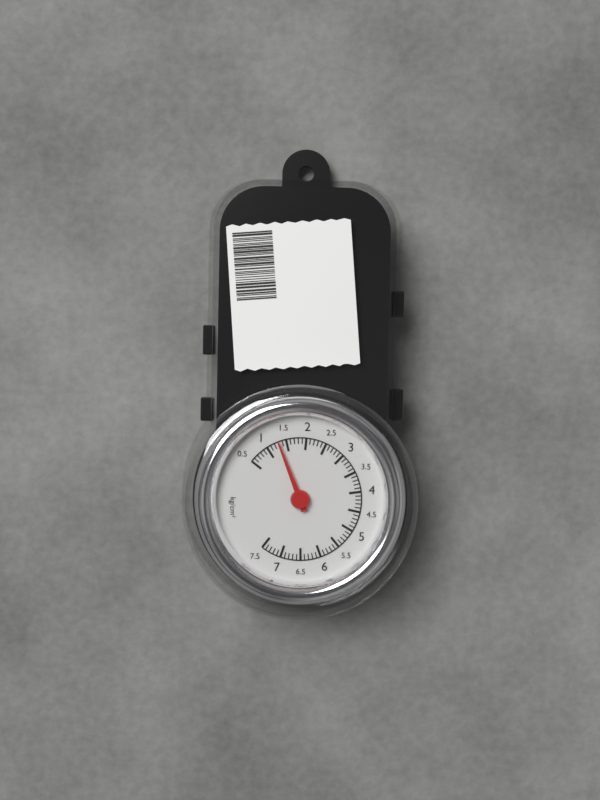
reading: 1.3 kg/cm²
